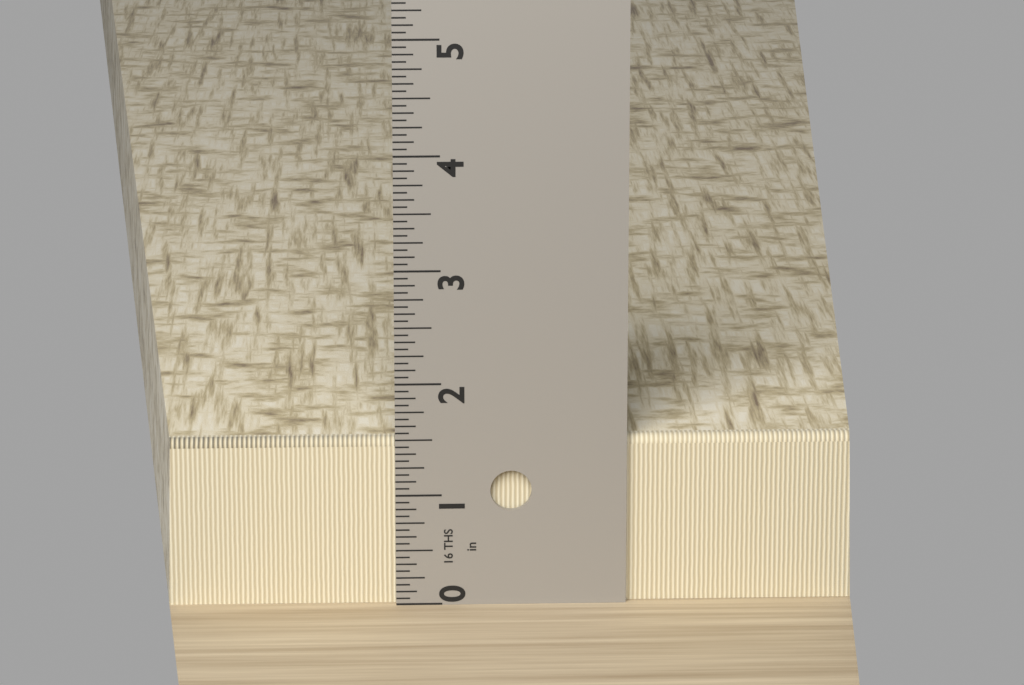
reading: 1.5000 in
